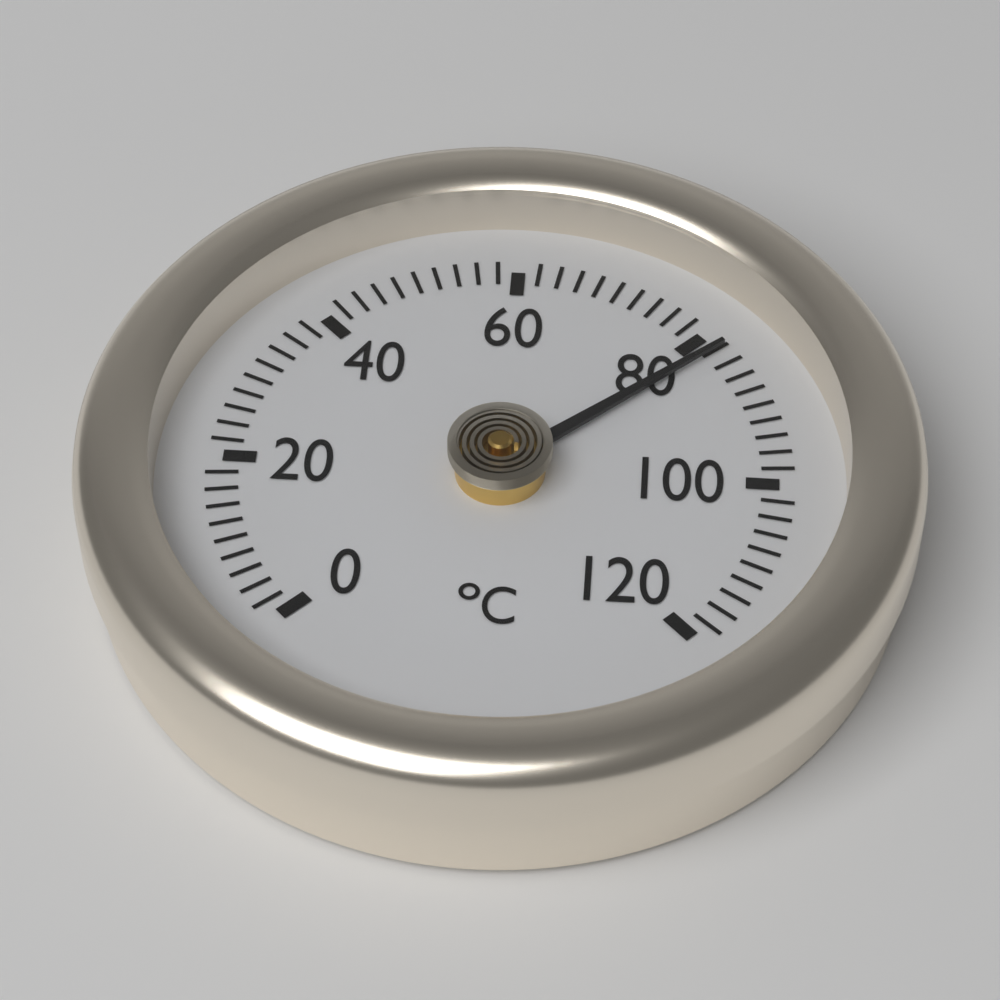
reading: 82 °C
